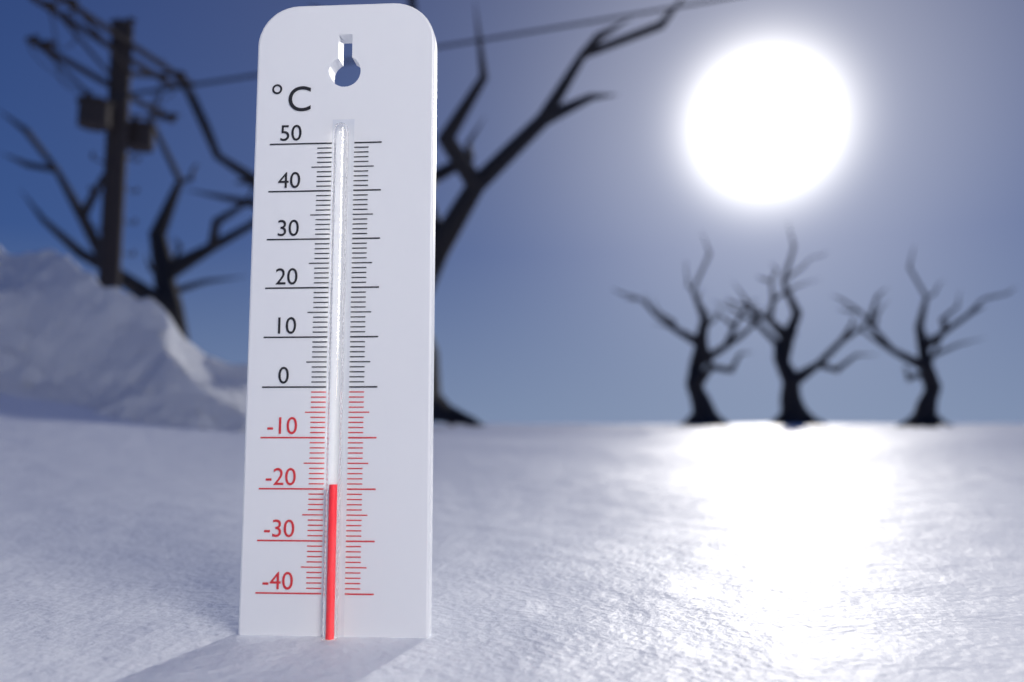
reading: -19 °C
